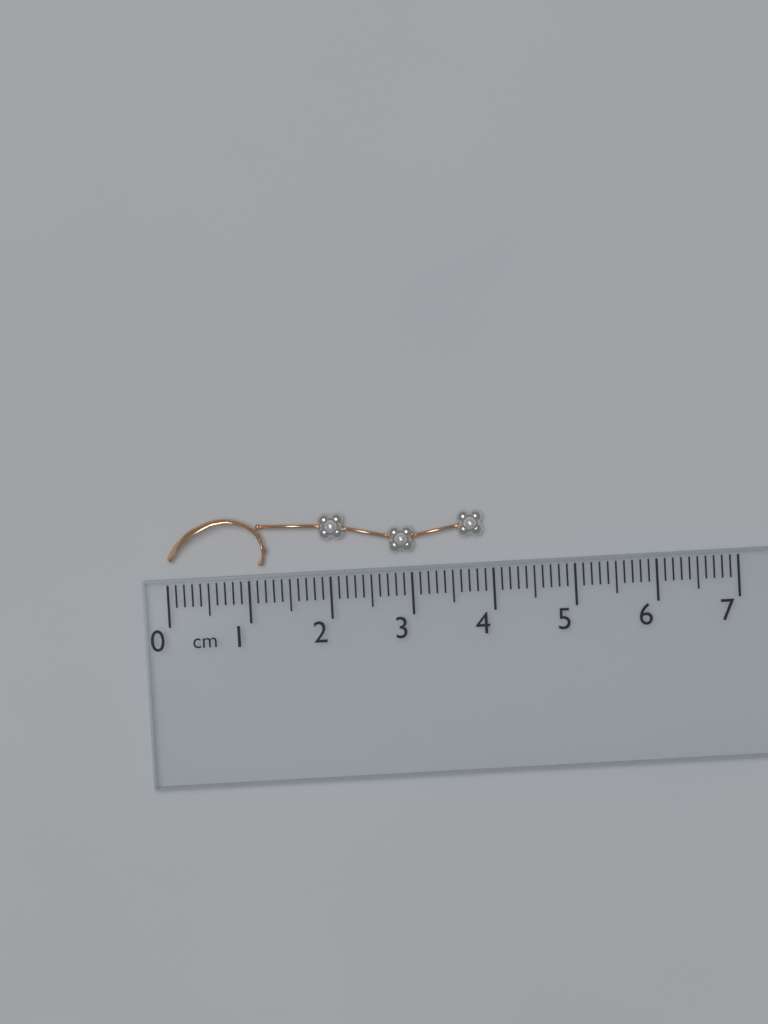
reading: 3.9 cm
